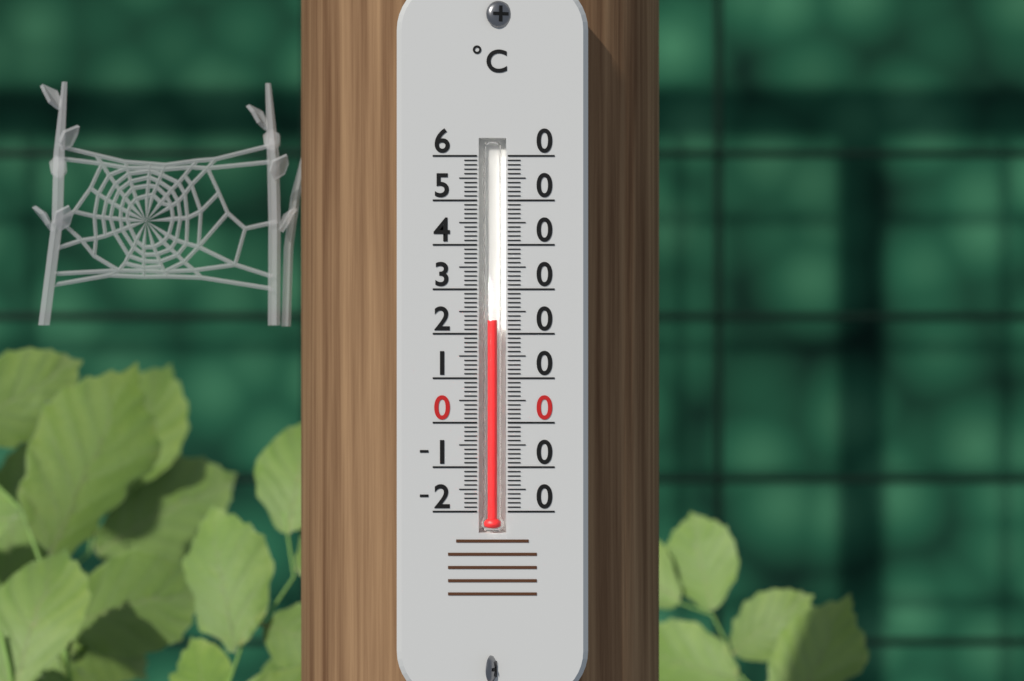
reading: 23 °C
